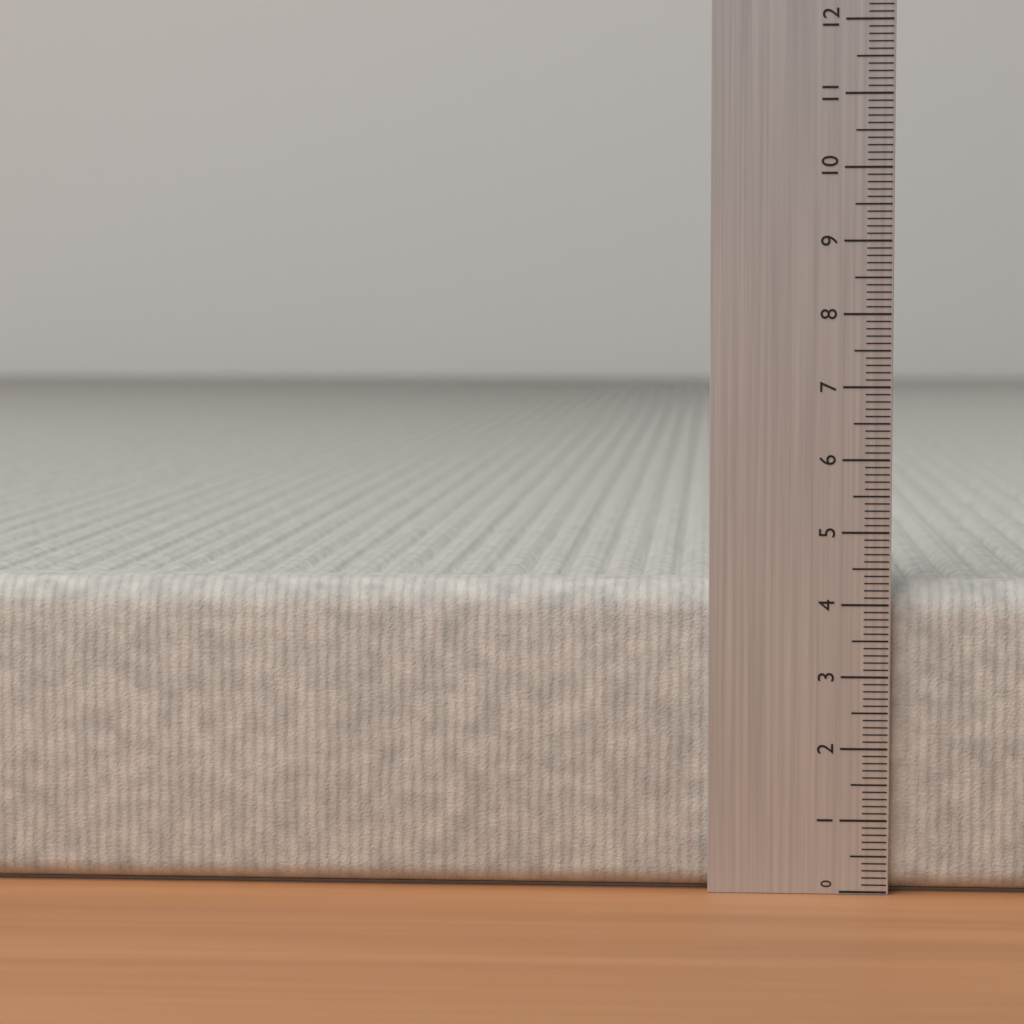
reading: 4.3 (no unit)
